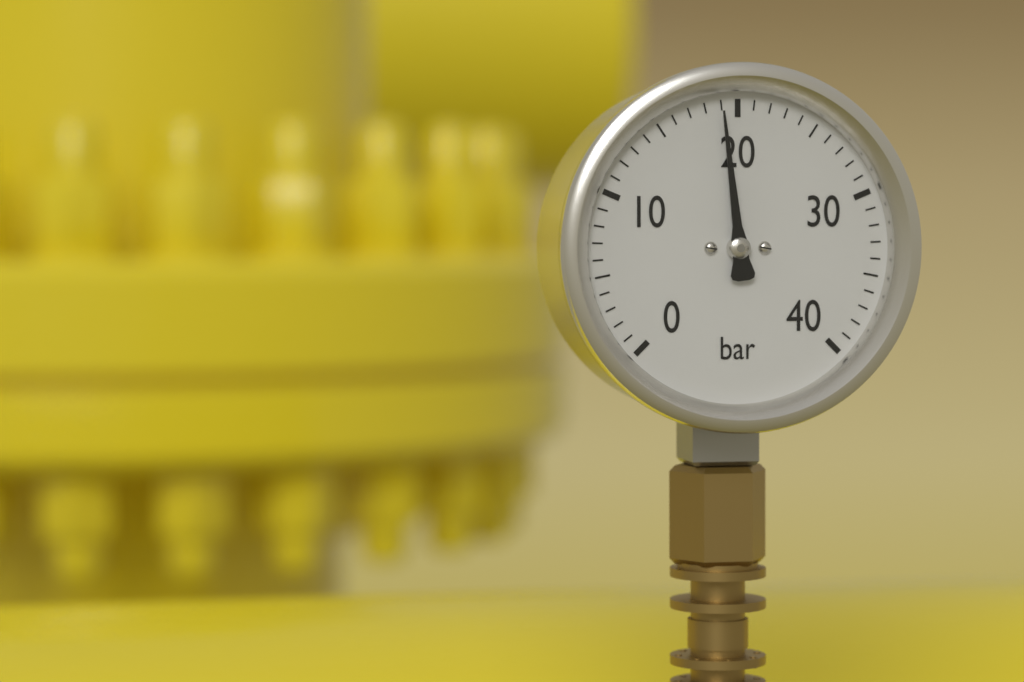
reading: 19 bar
